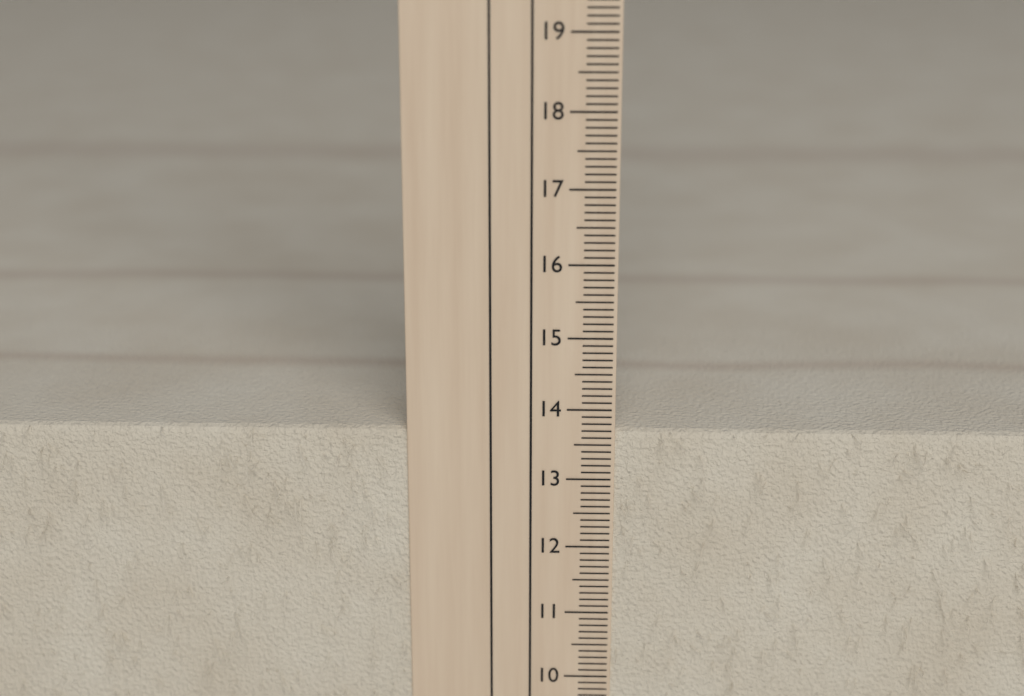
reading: 13.7 cm
